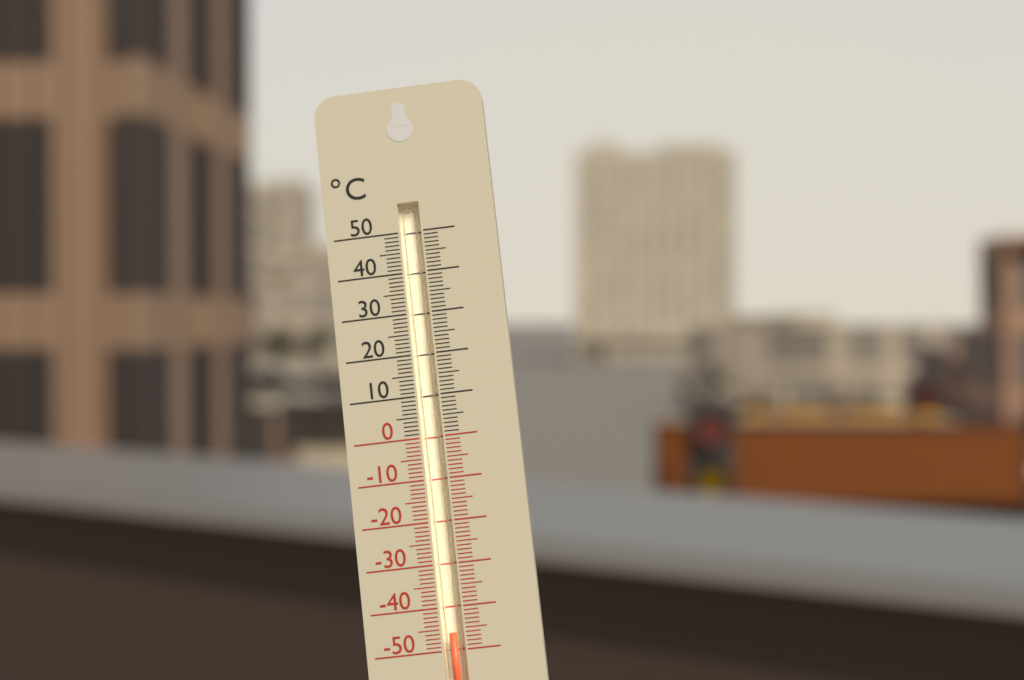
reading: -46 °C
